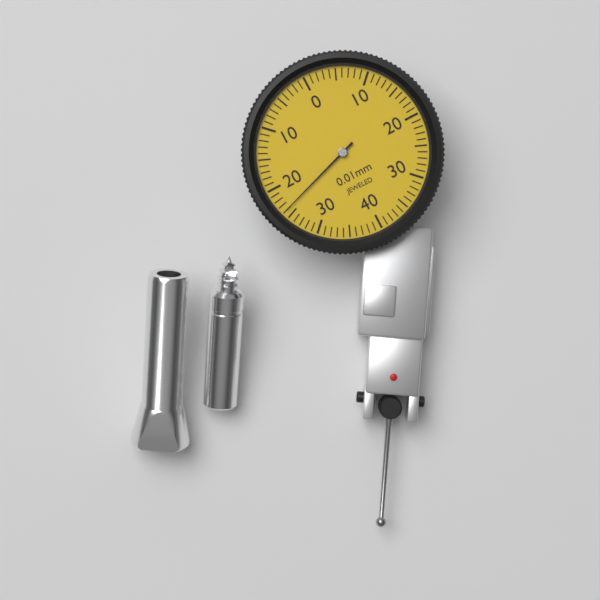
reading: 0.24 mm
